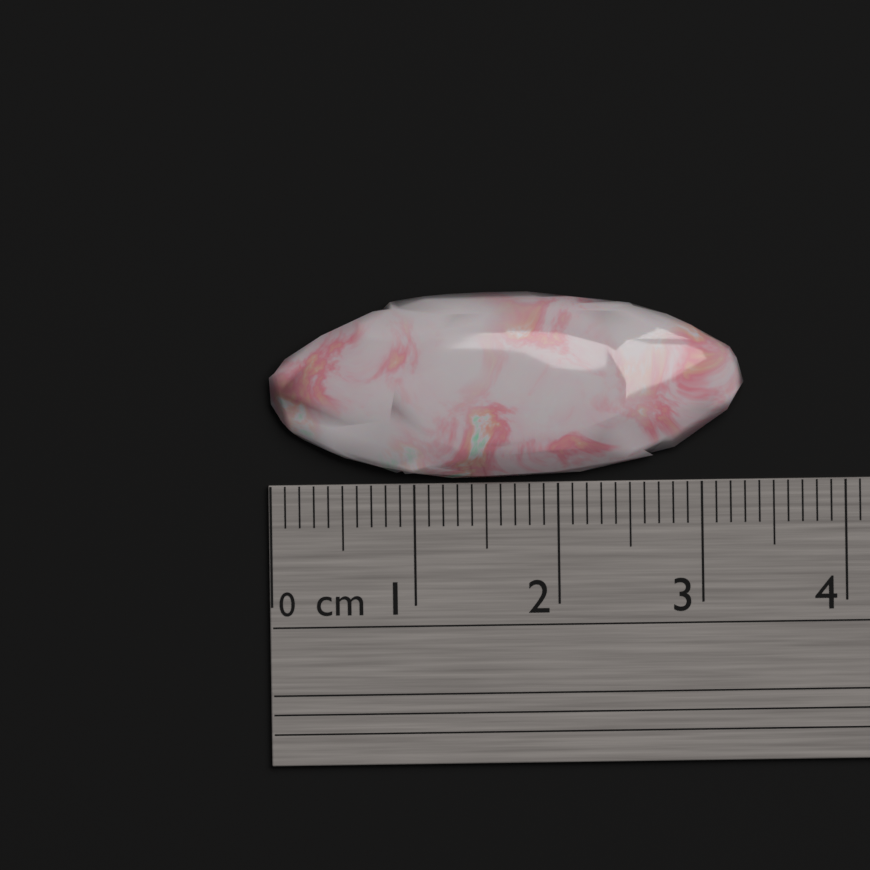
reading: 3.3 cm
